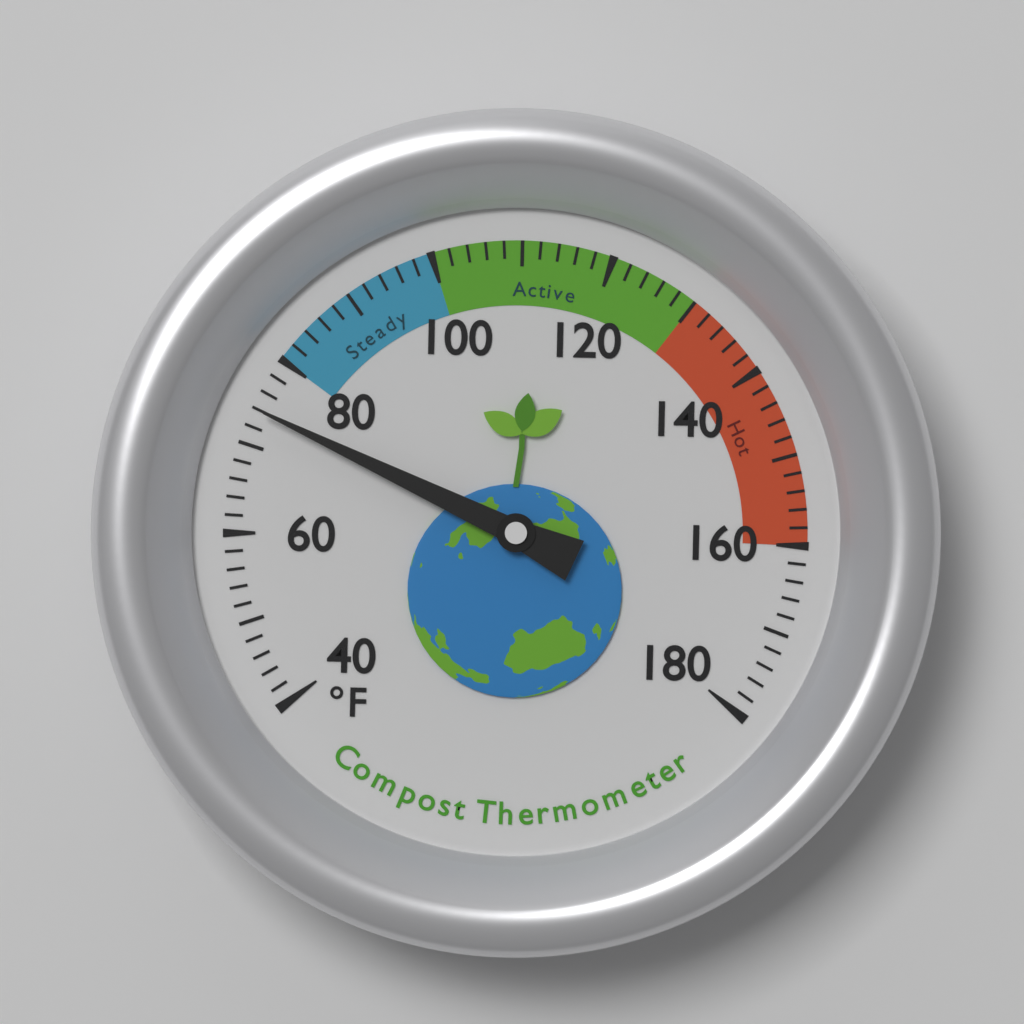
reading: 74 °F
